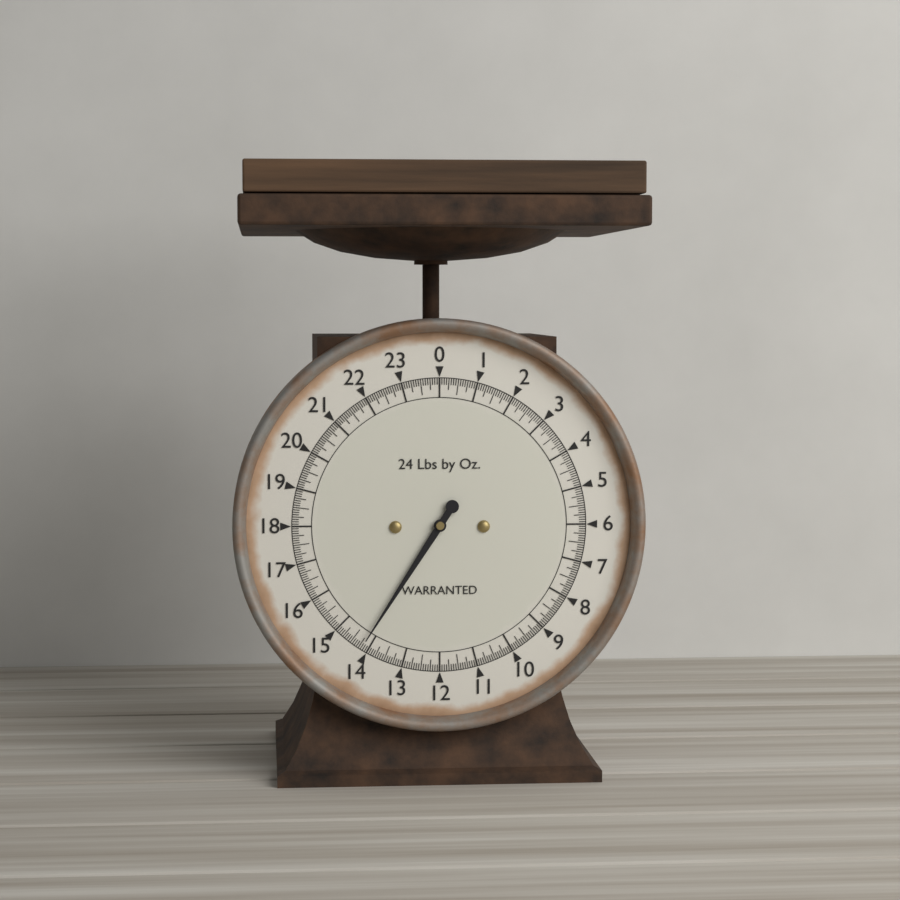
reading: 14.1875 lb
